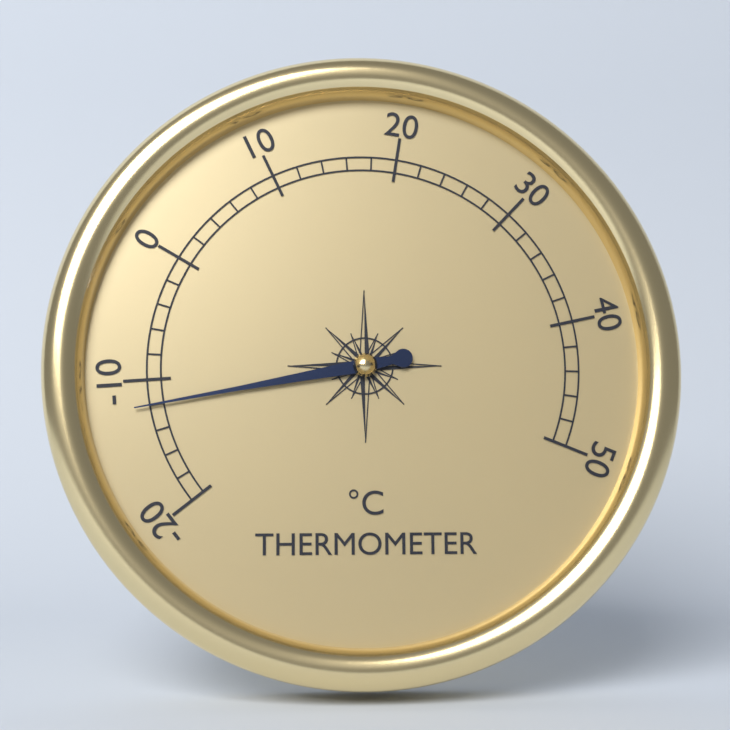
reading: -12 °C
